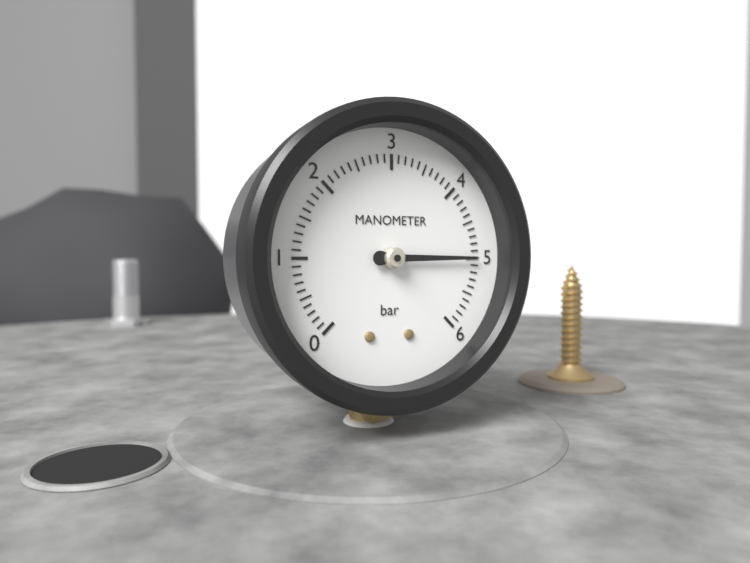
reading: 5.0 bar
